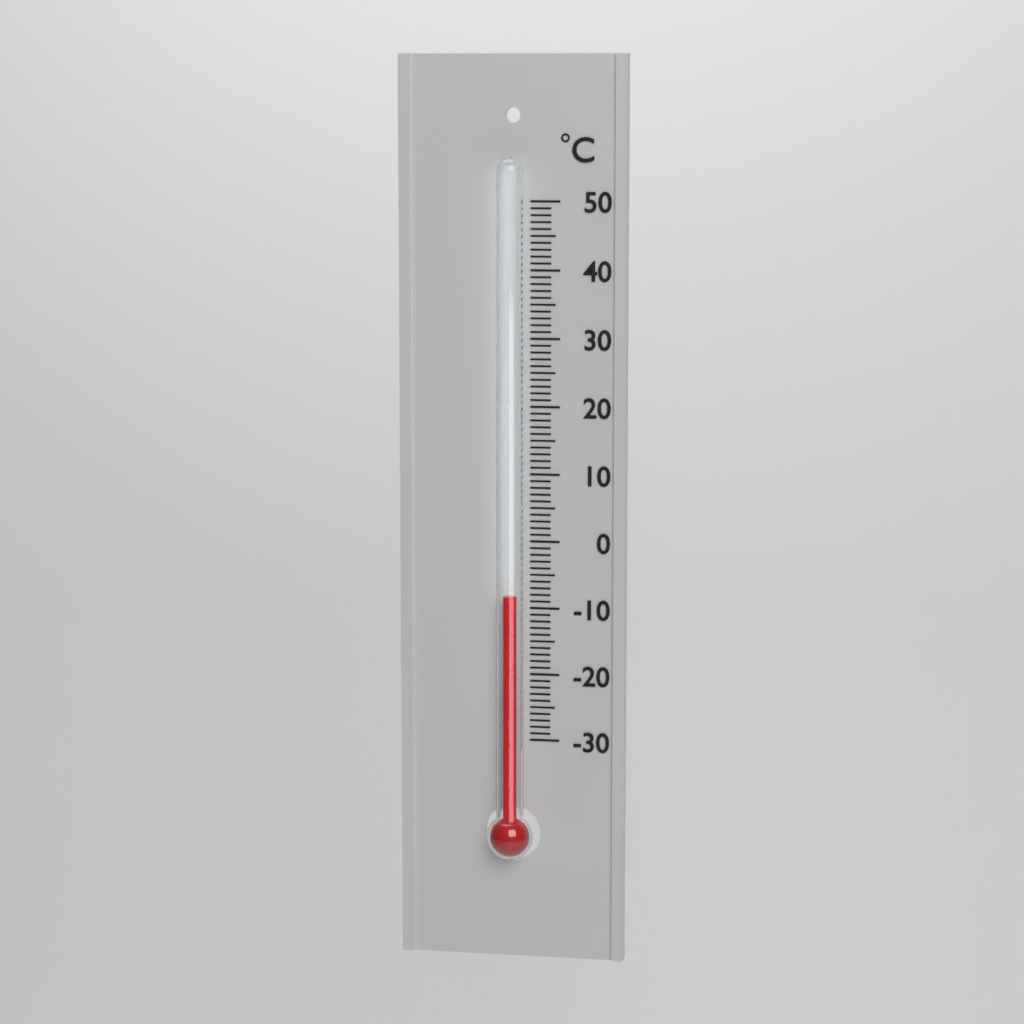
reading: -8 °C
